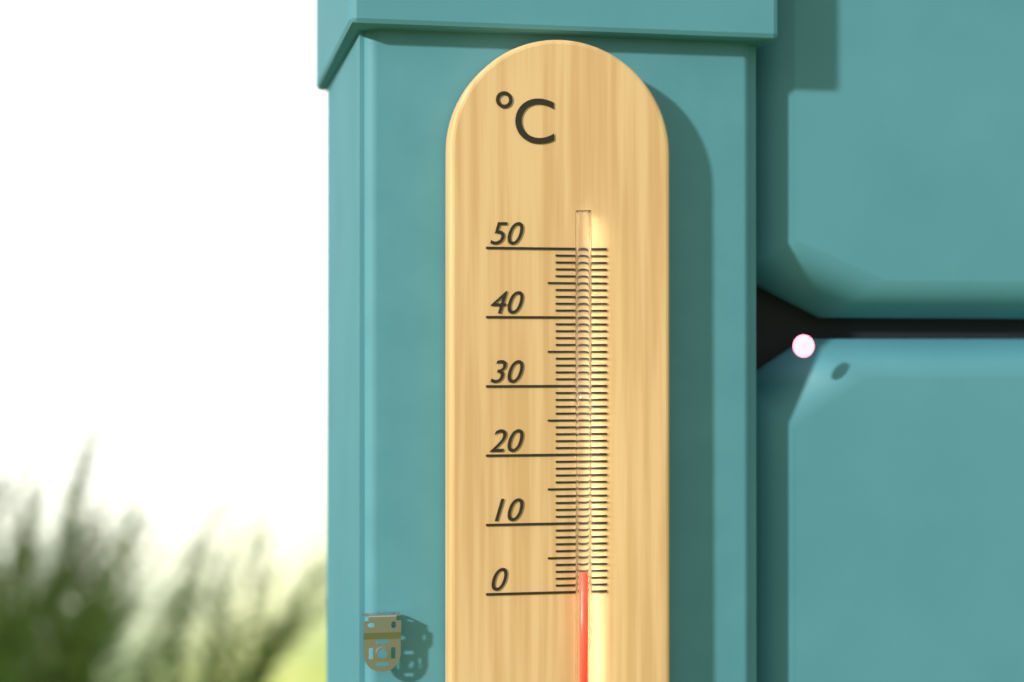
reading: 3 °C
